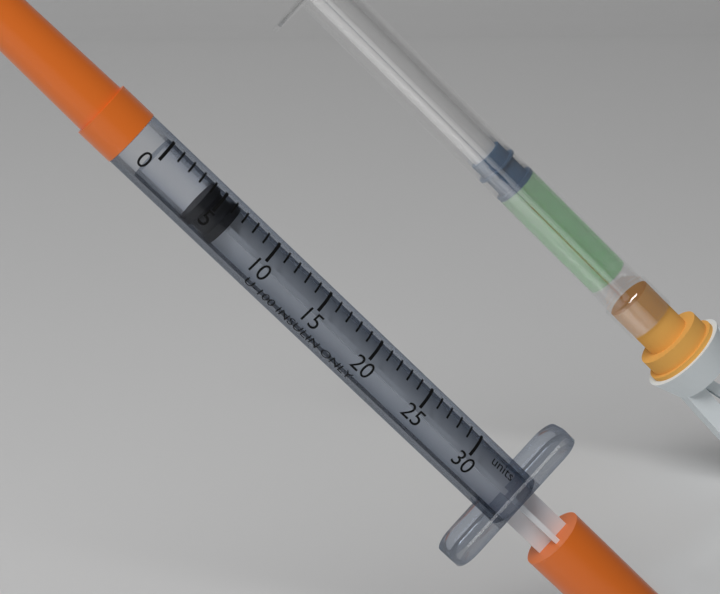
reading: 4 units
